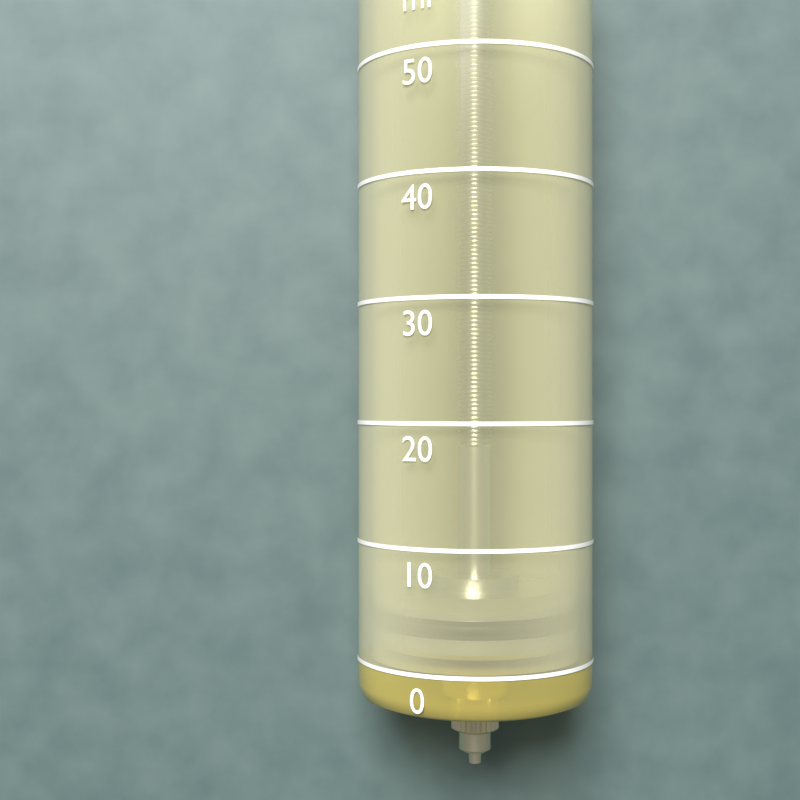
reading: 1 ml
